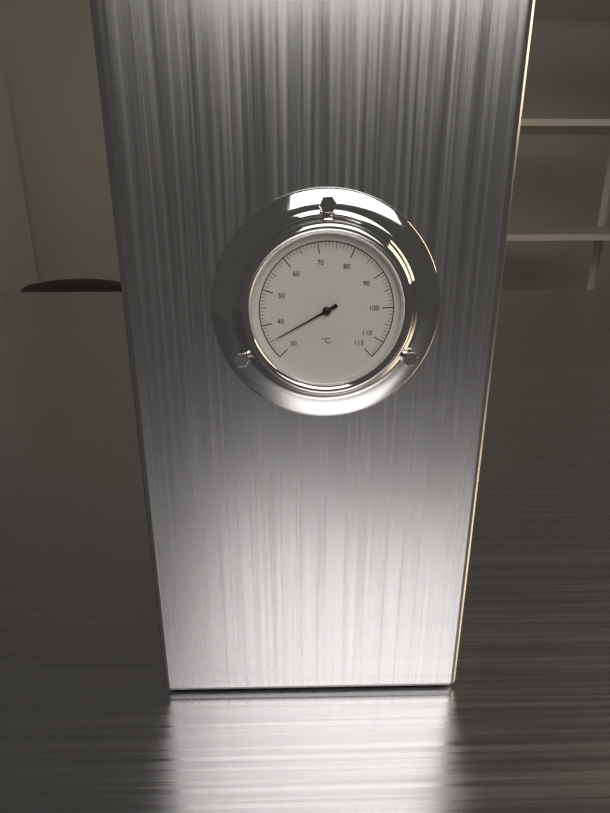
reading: 35 °C
